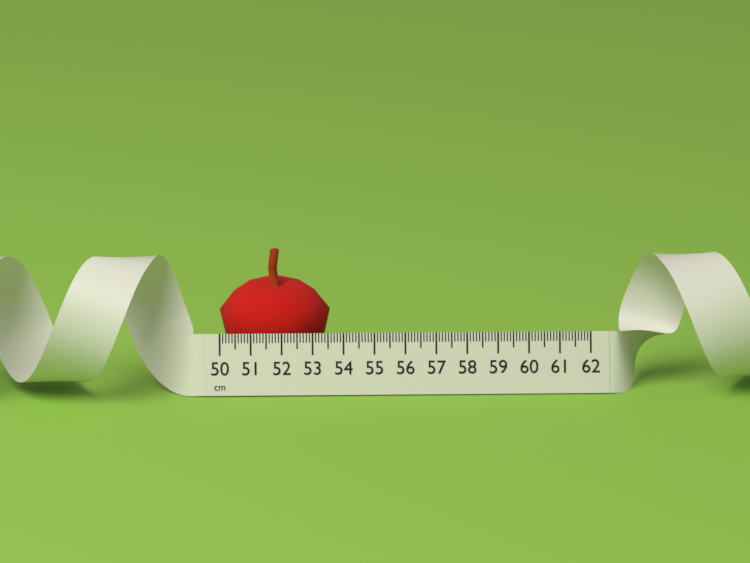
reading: 53.6 cm
